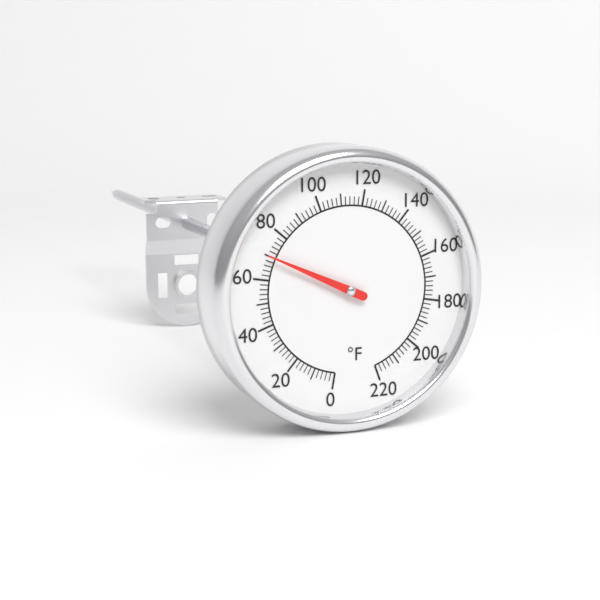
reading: 70 °F
